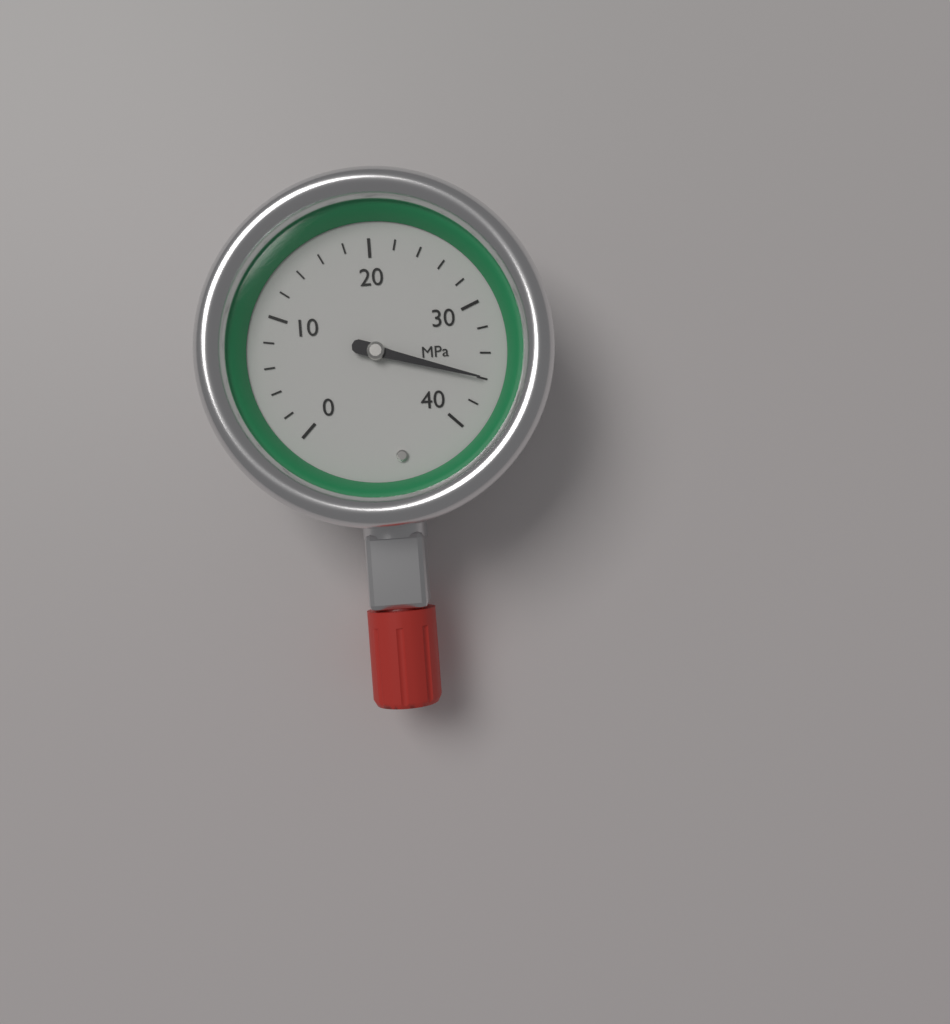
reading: 36 MPa
